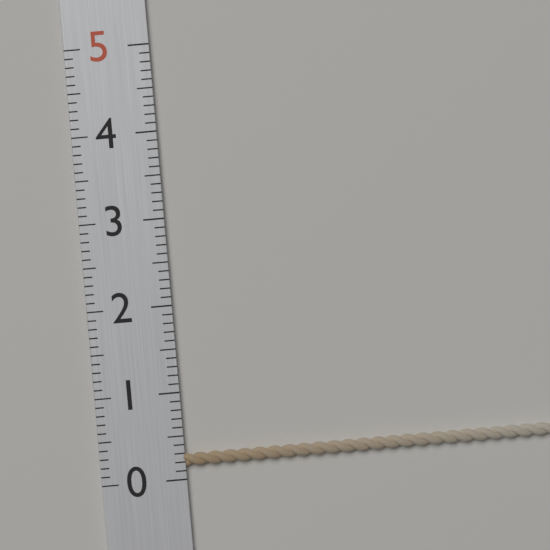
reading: 0.3 (no unit)
